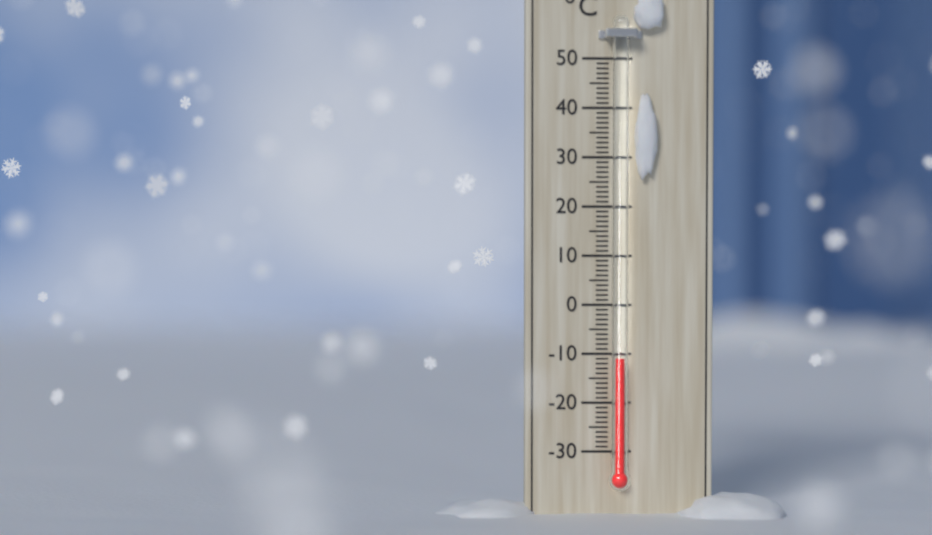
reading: -11 °C
